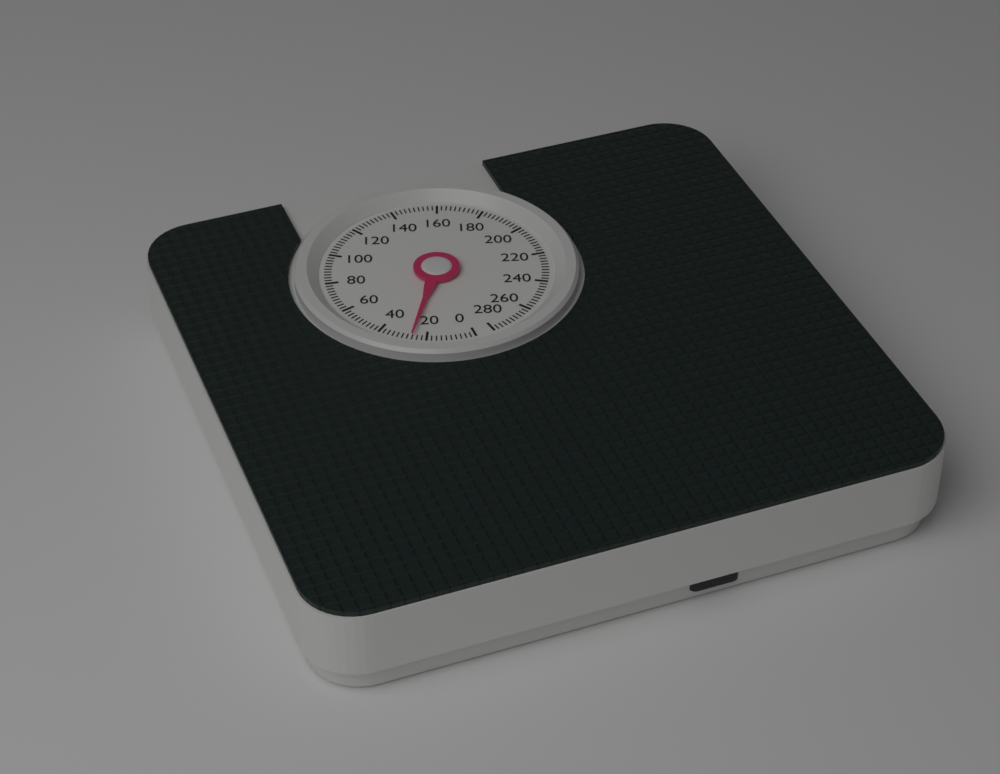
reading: 26 (no unit)
